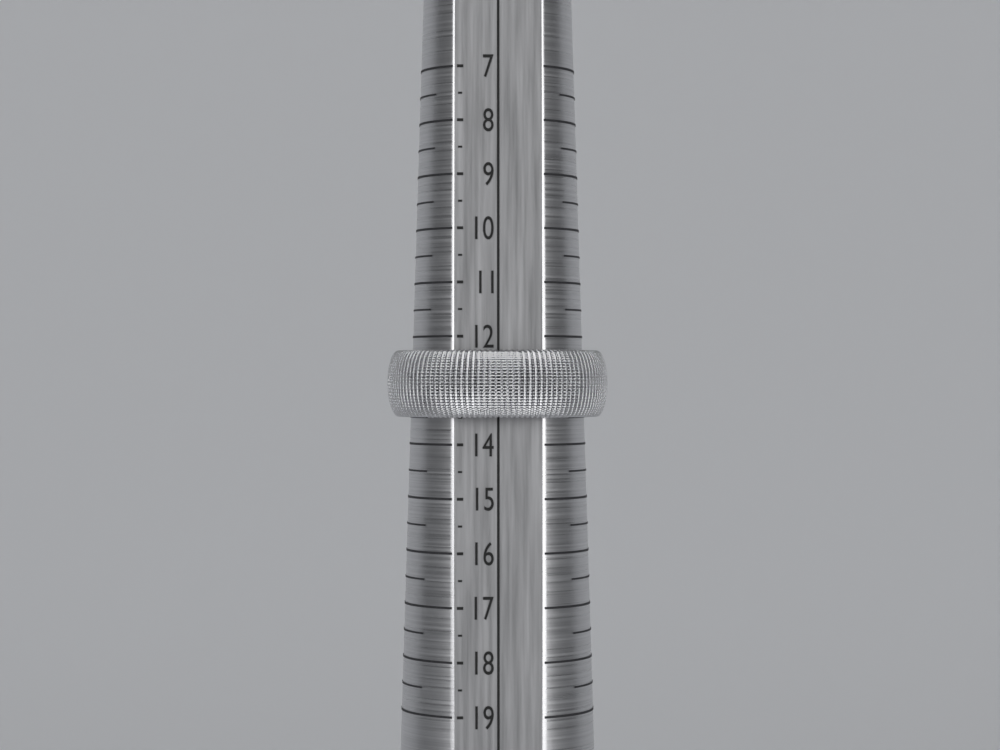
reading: 13.5 (no unit)
